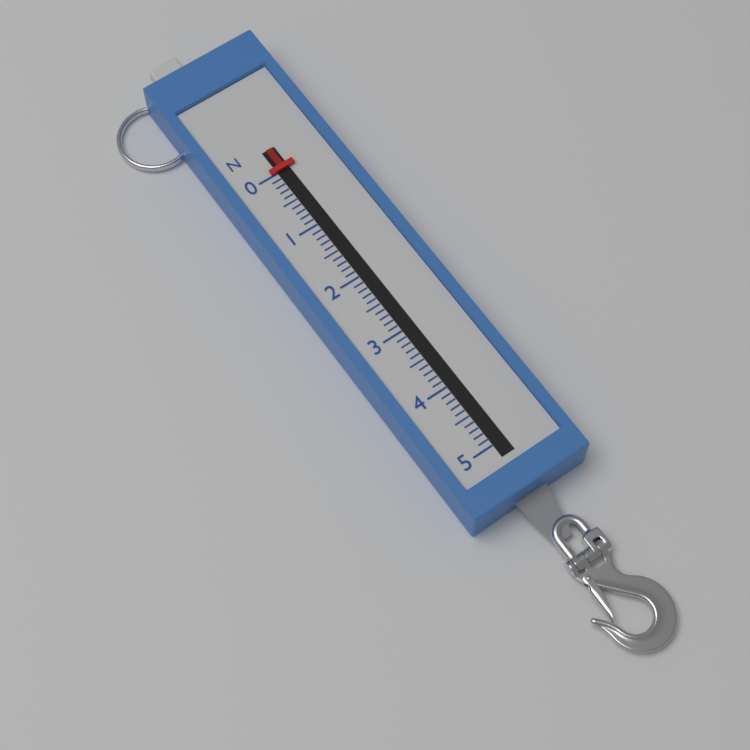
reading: 0.0 N
